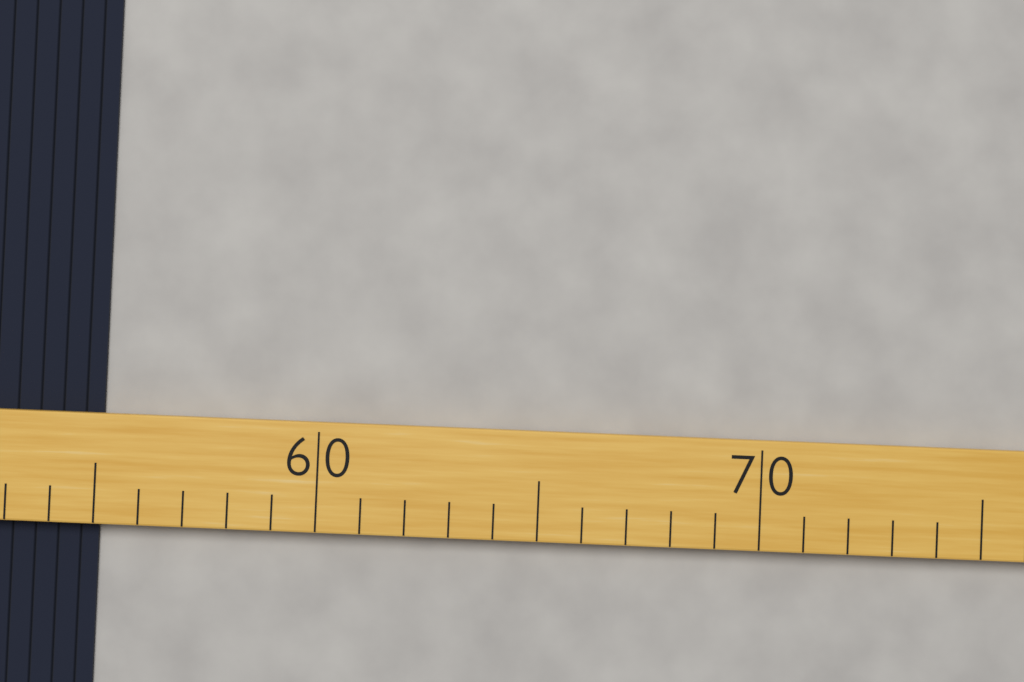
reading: 55 (no unit)
